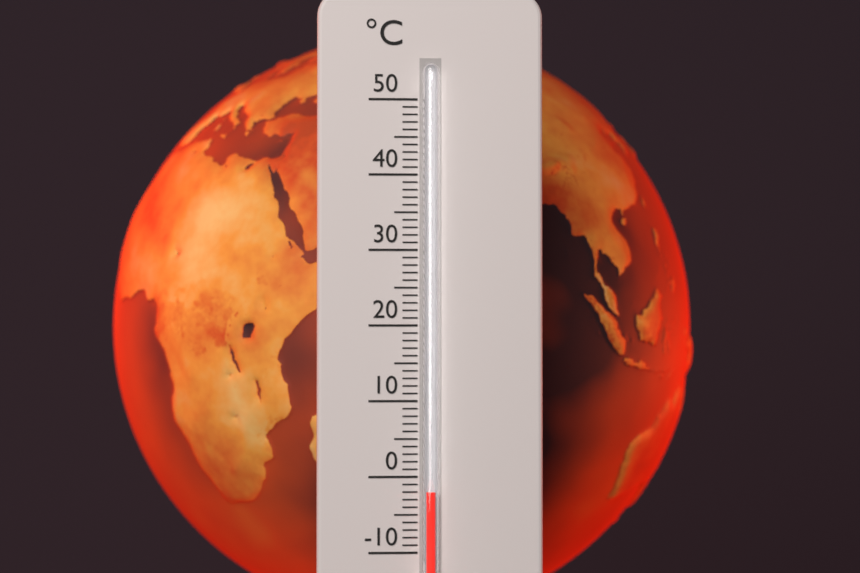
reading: -2 °C
